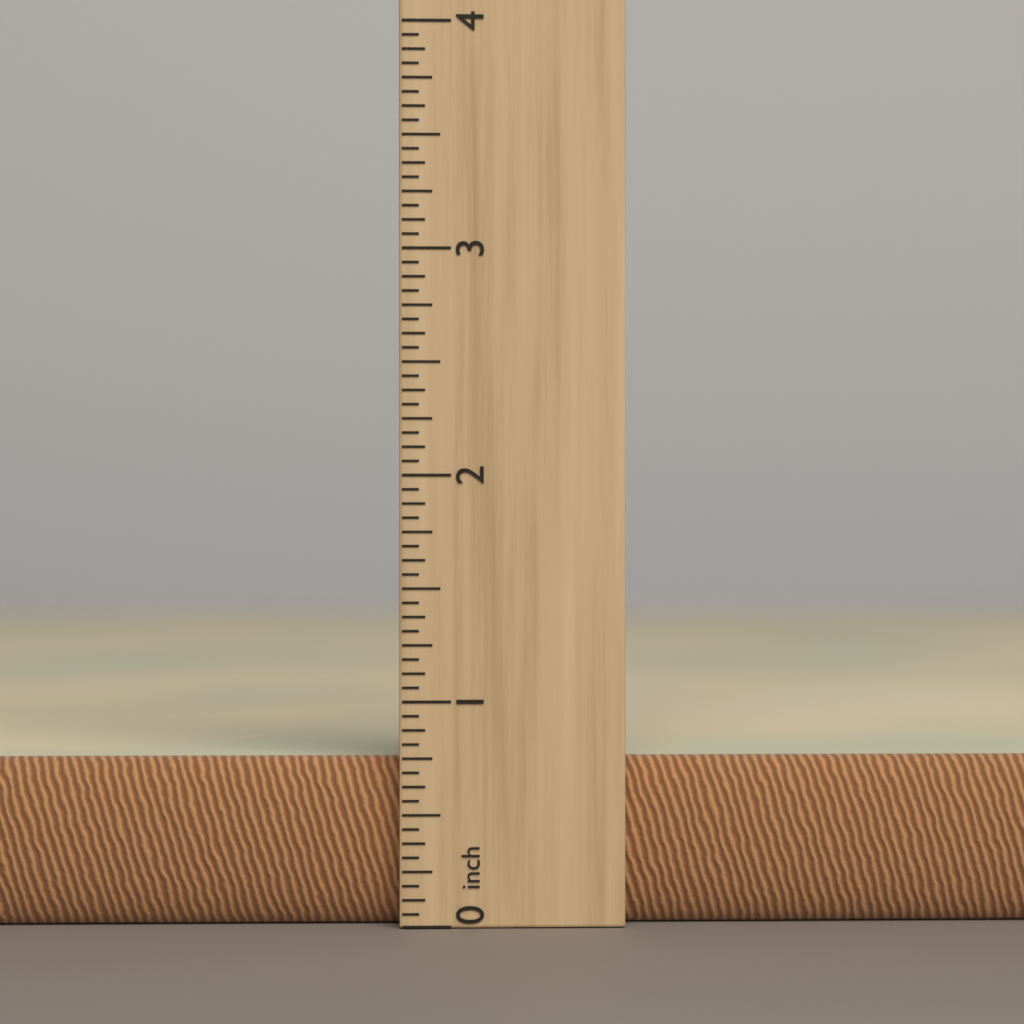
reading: 0.7500 inch
